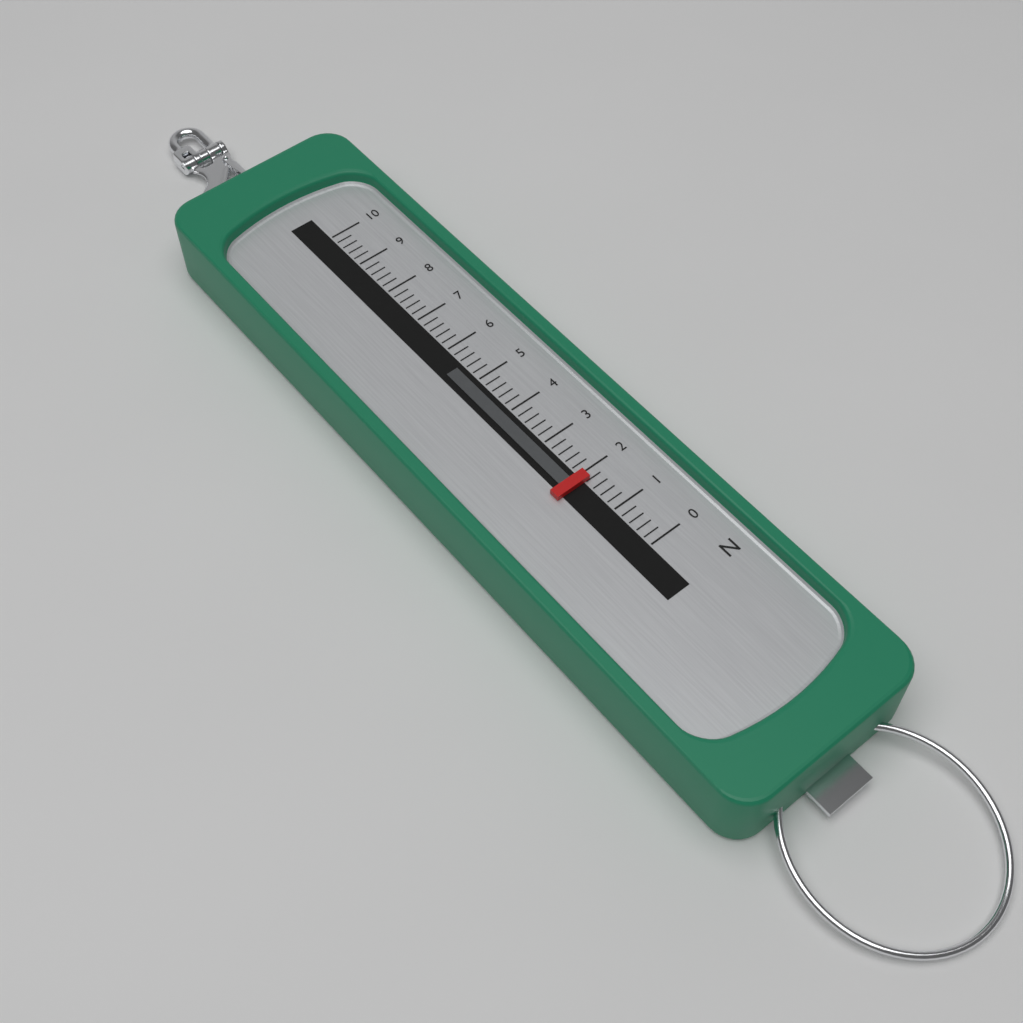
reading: 1.8 N
